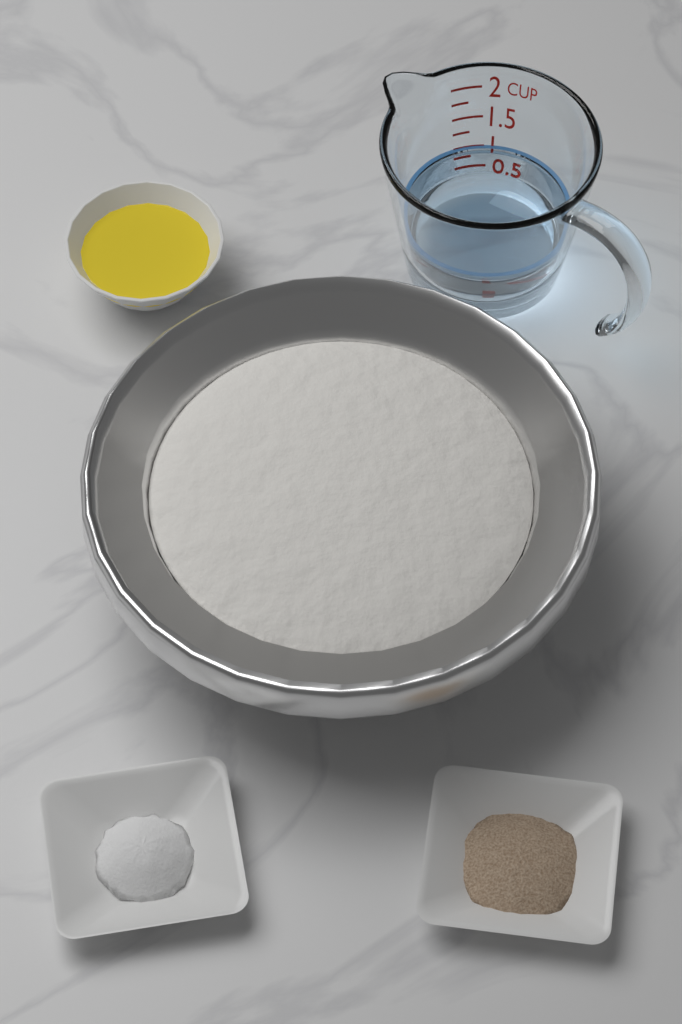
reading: 1.00 cup
